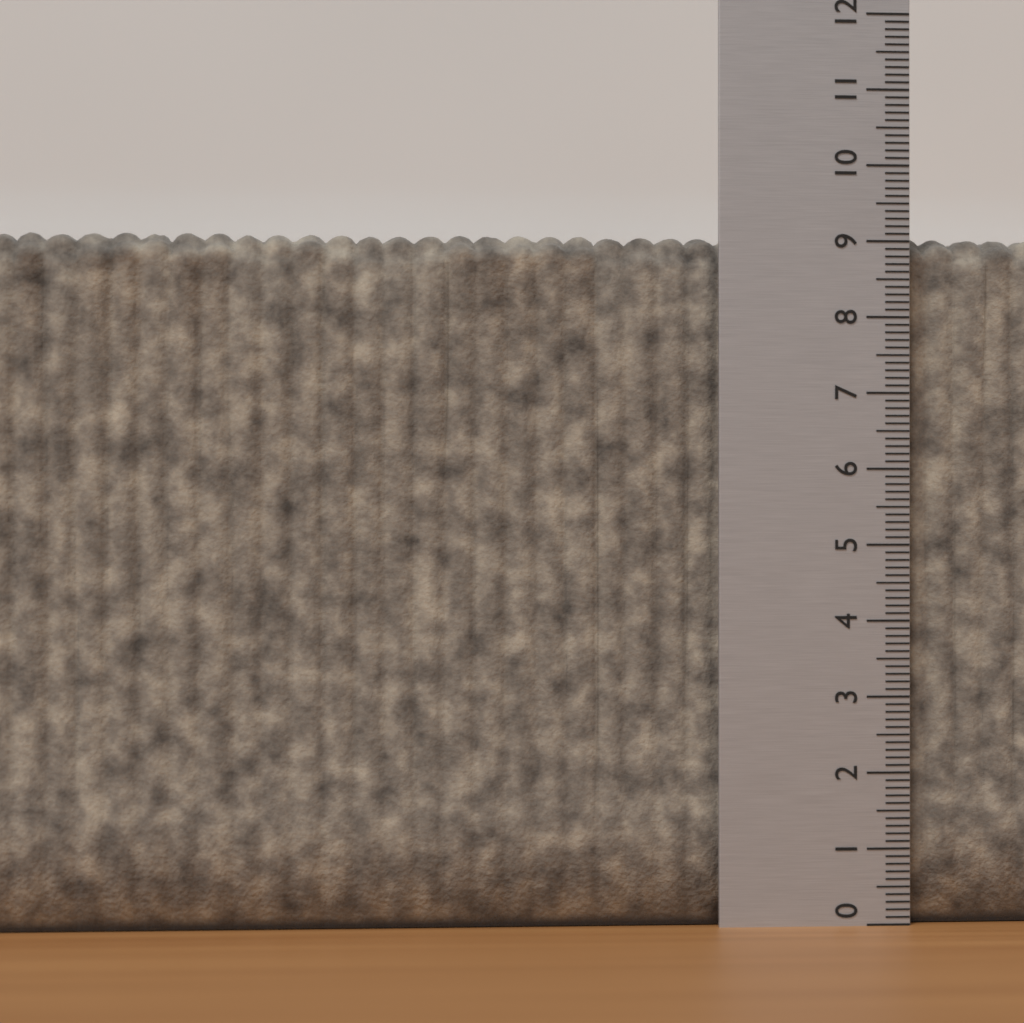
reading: 9.1 (no unit)
